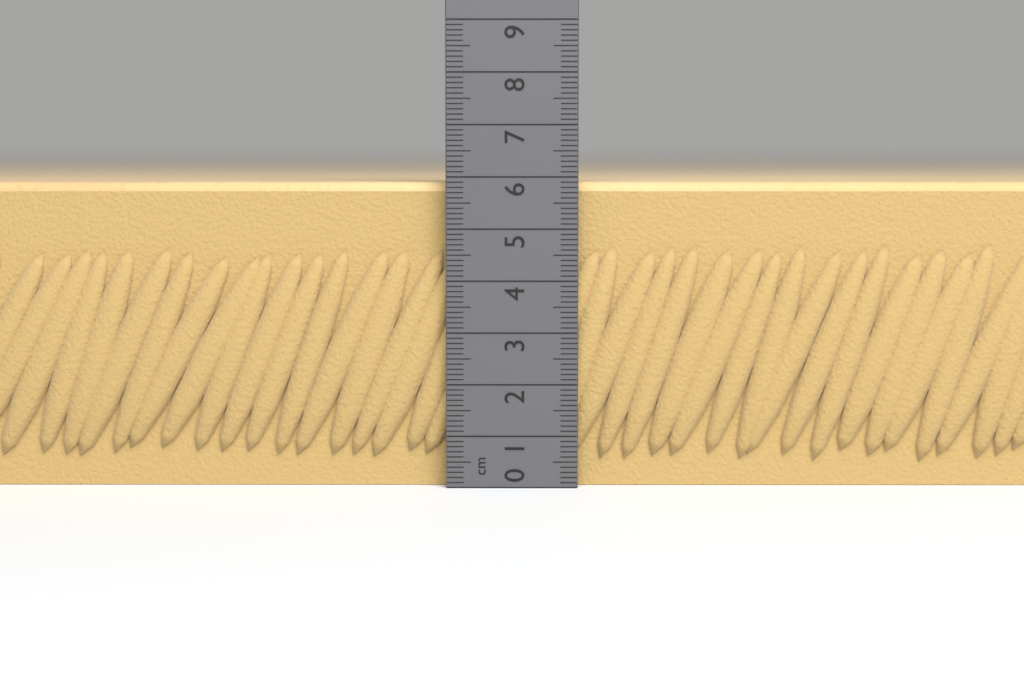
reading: 5.9 cm
